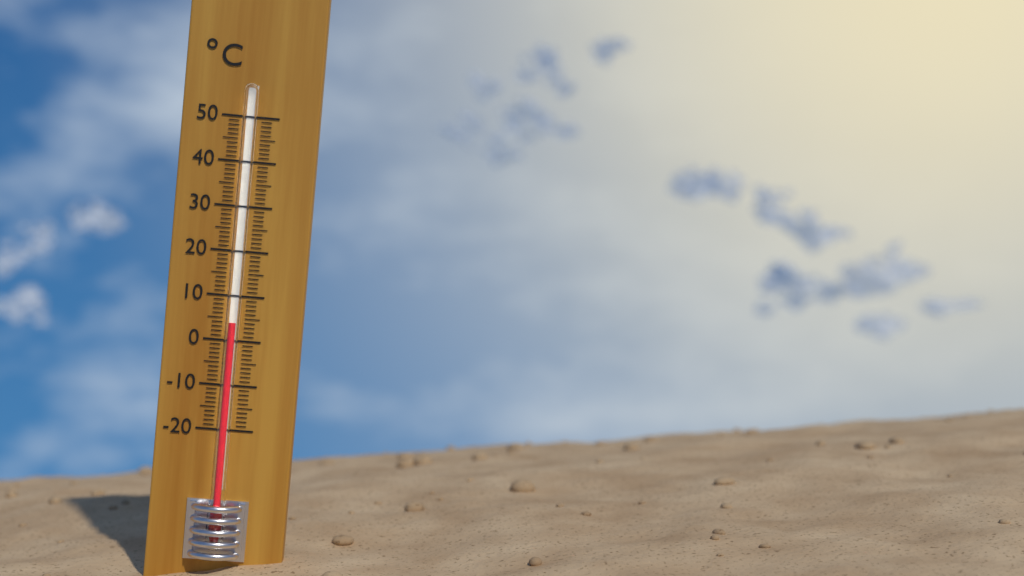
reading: 4 °C
